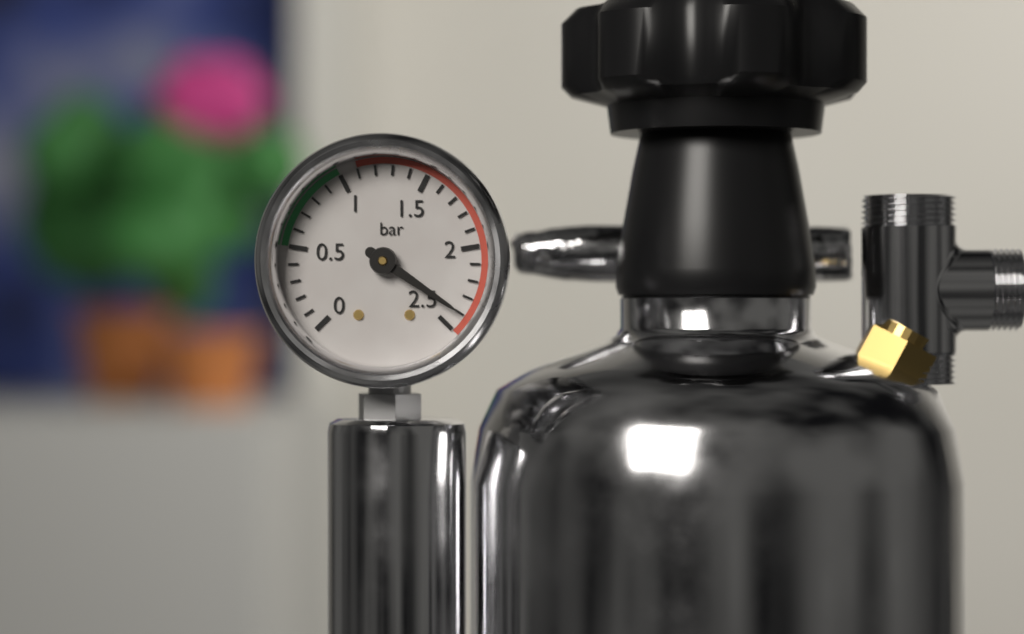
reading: 2.4 bar
